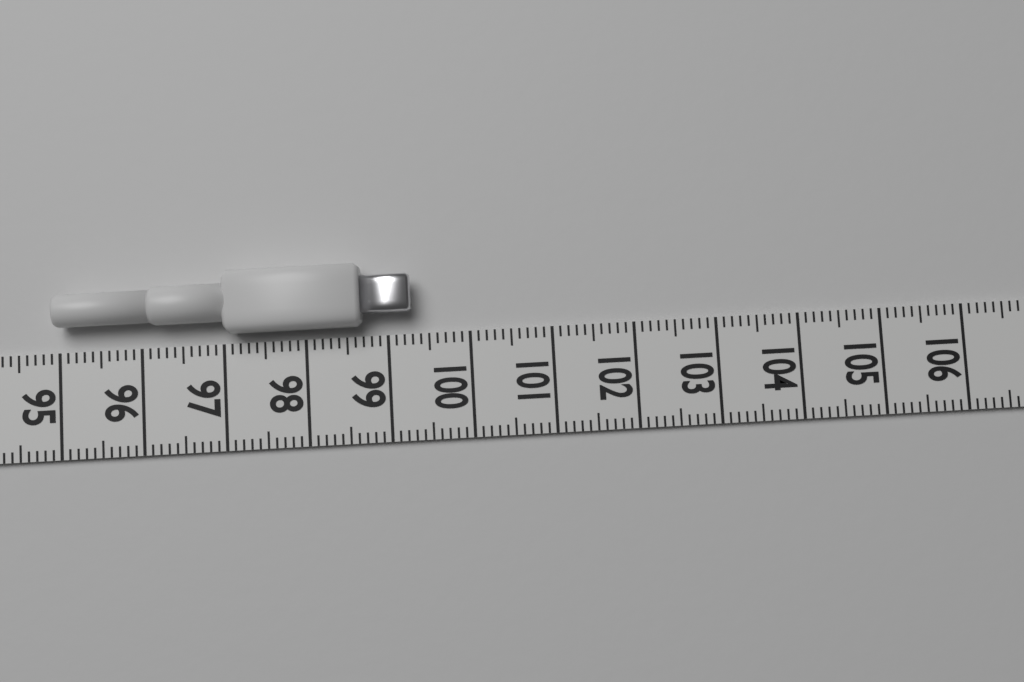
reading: 99.3 (no unit)
